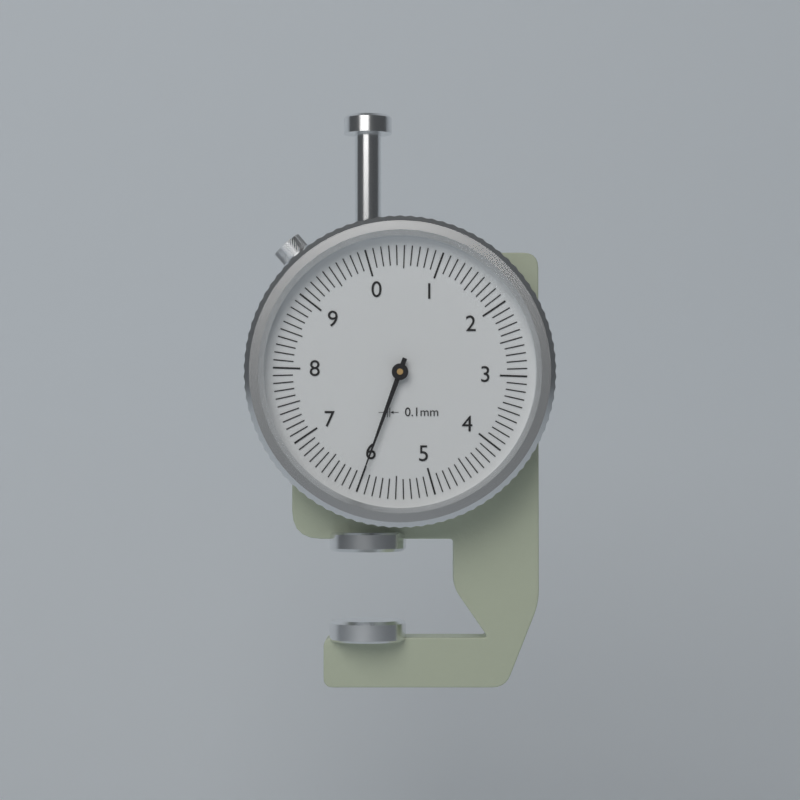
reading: 6.0 mm
